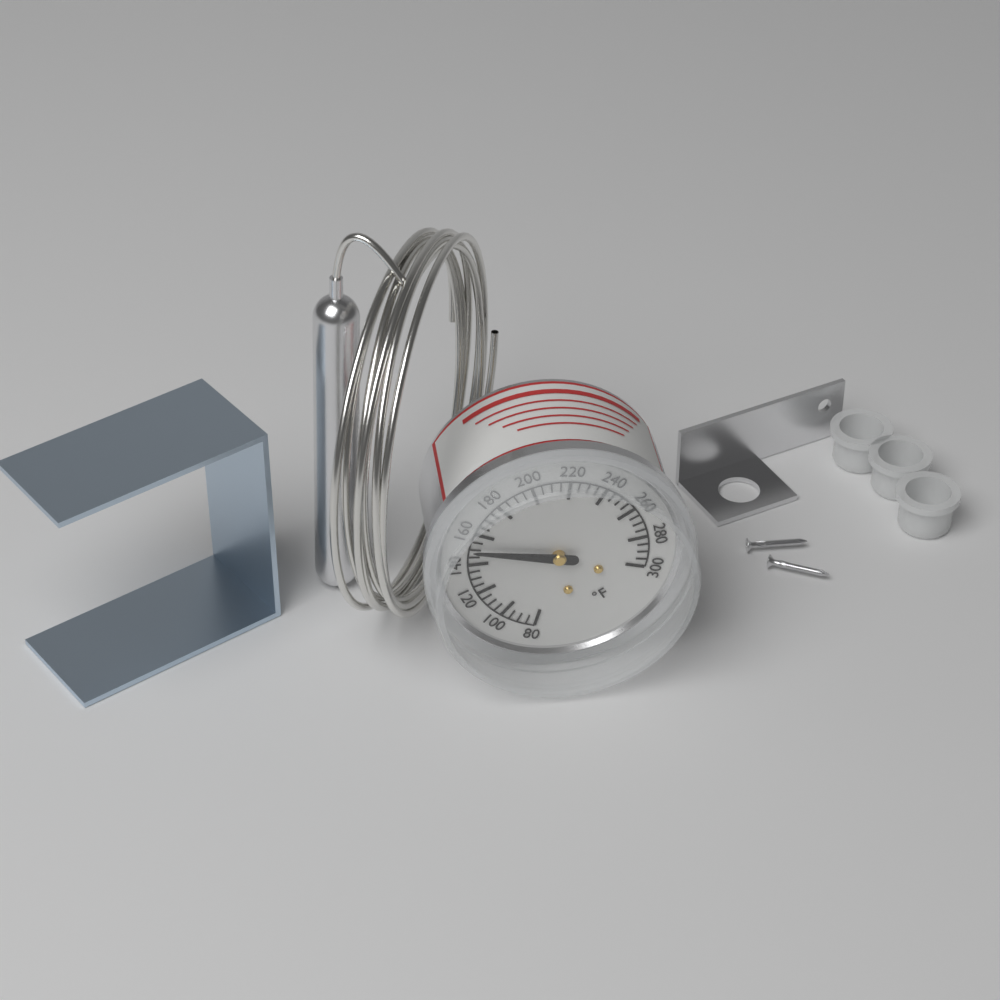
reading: 150 °F
